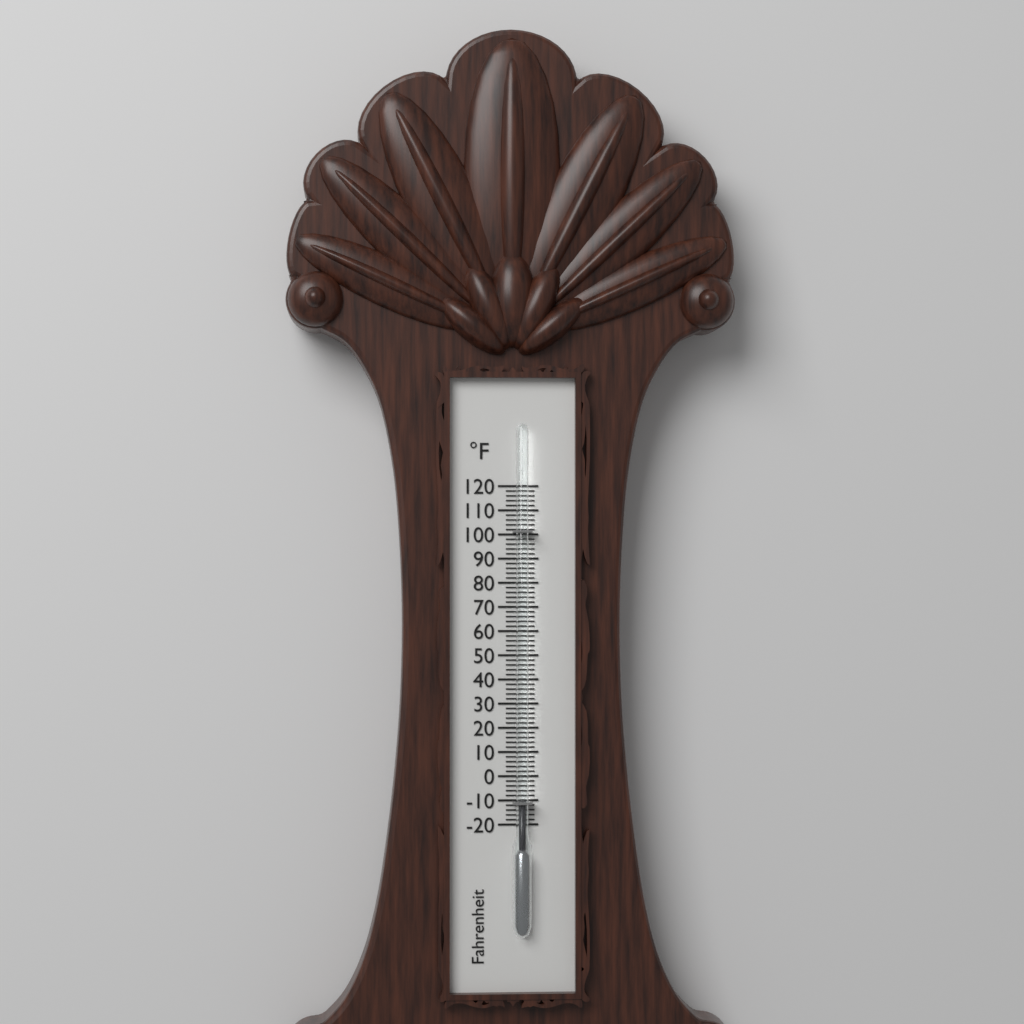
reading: -10 °F
